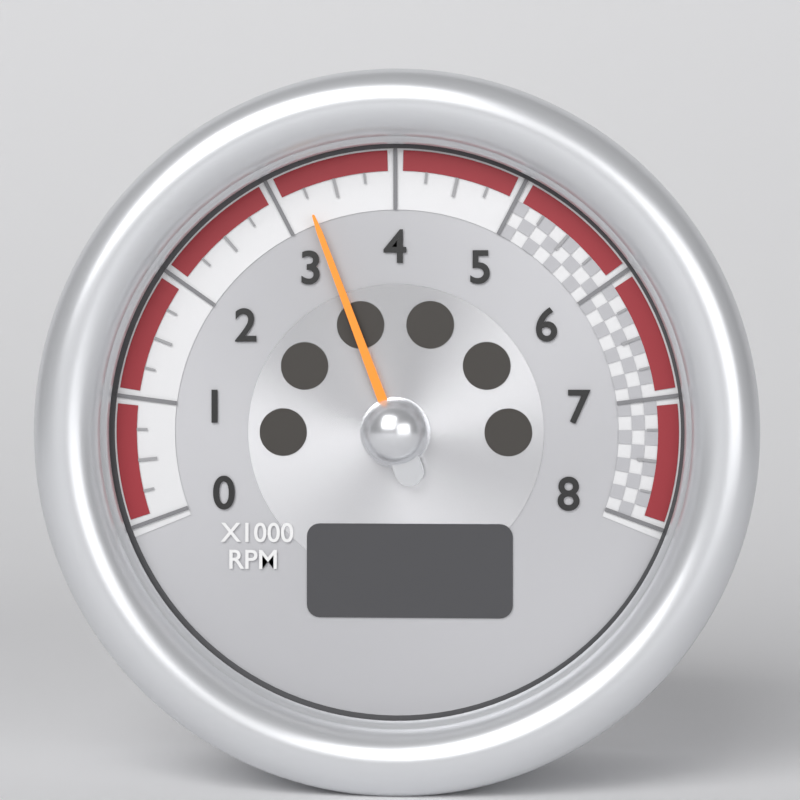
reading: 3.25 x1000 RPM
